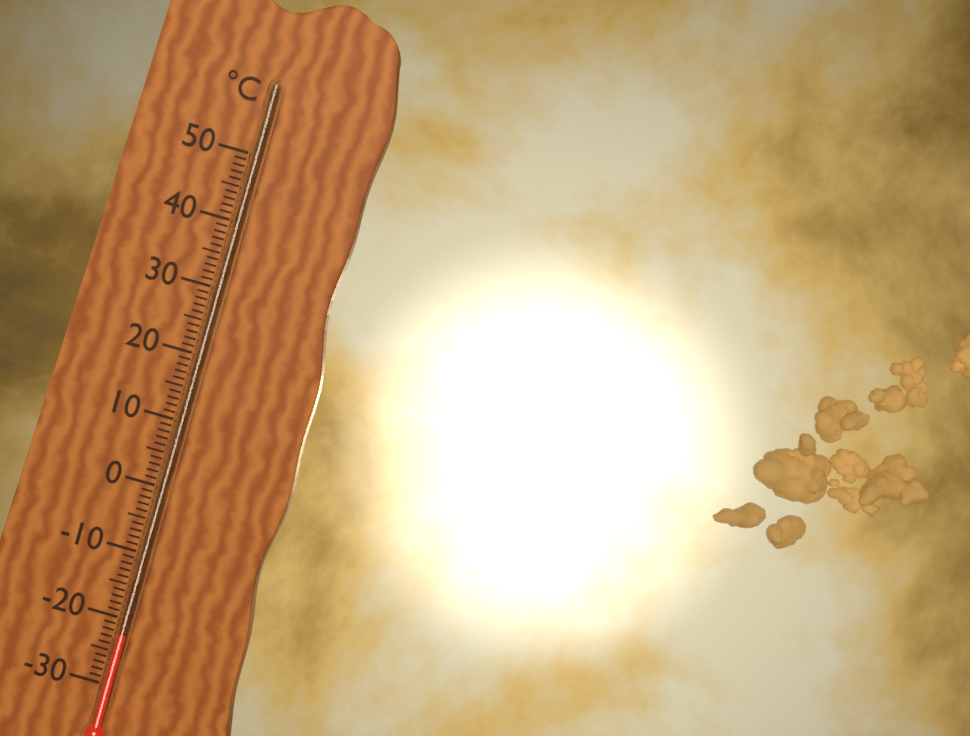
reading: -22 °C
